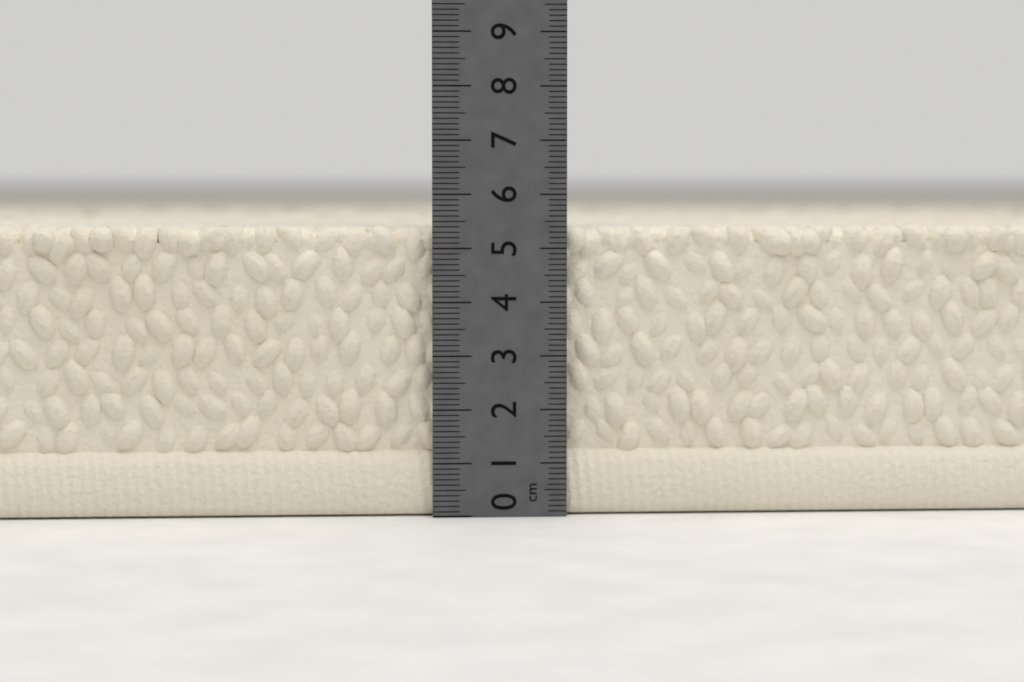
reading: 5.4 cm
